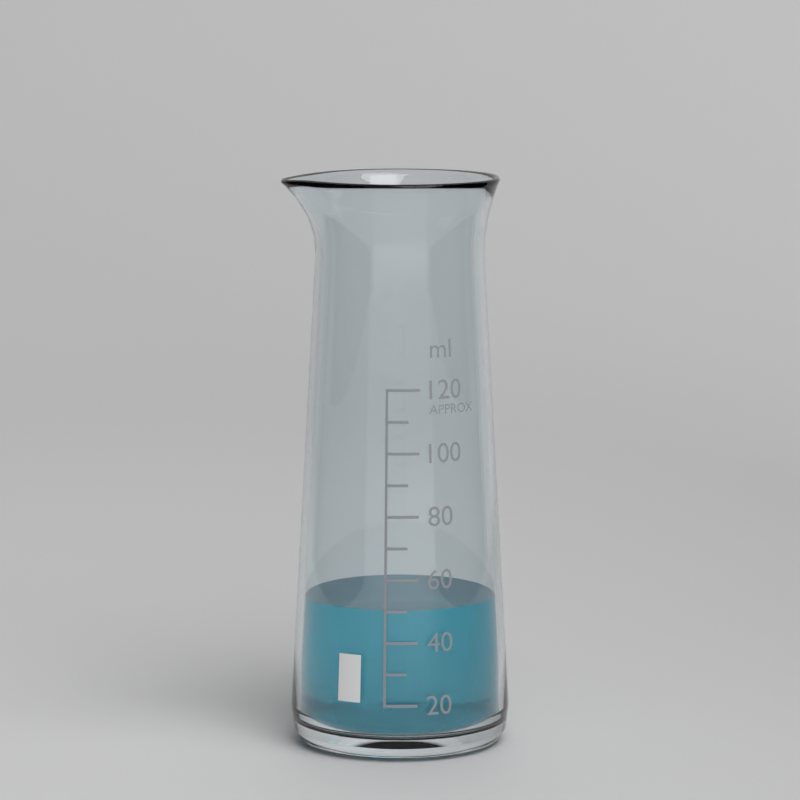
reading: 50 ml
